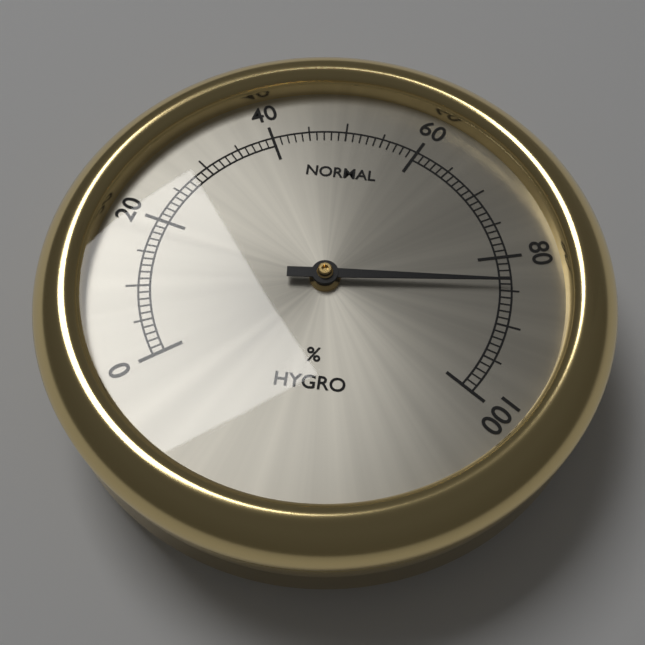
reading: 84 %
